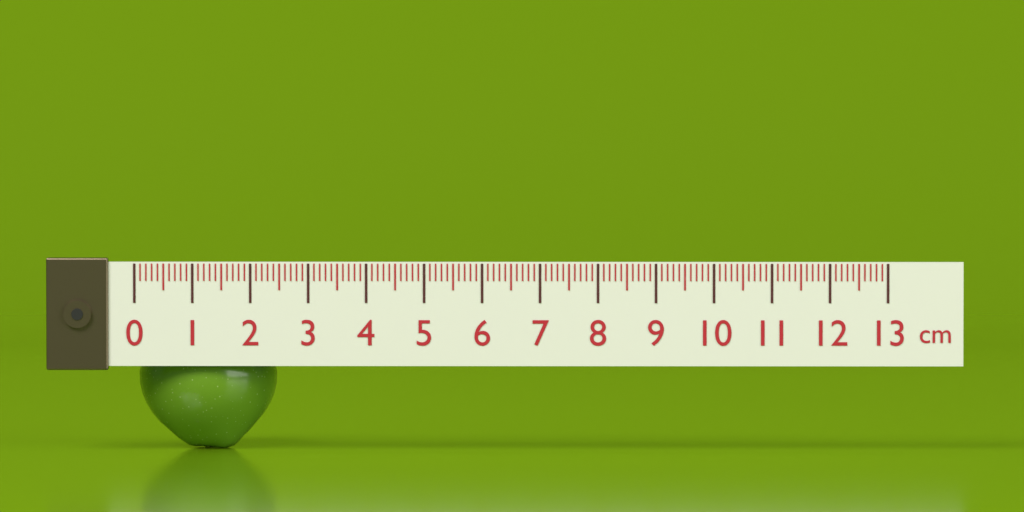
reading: 2.4 cm
